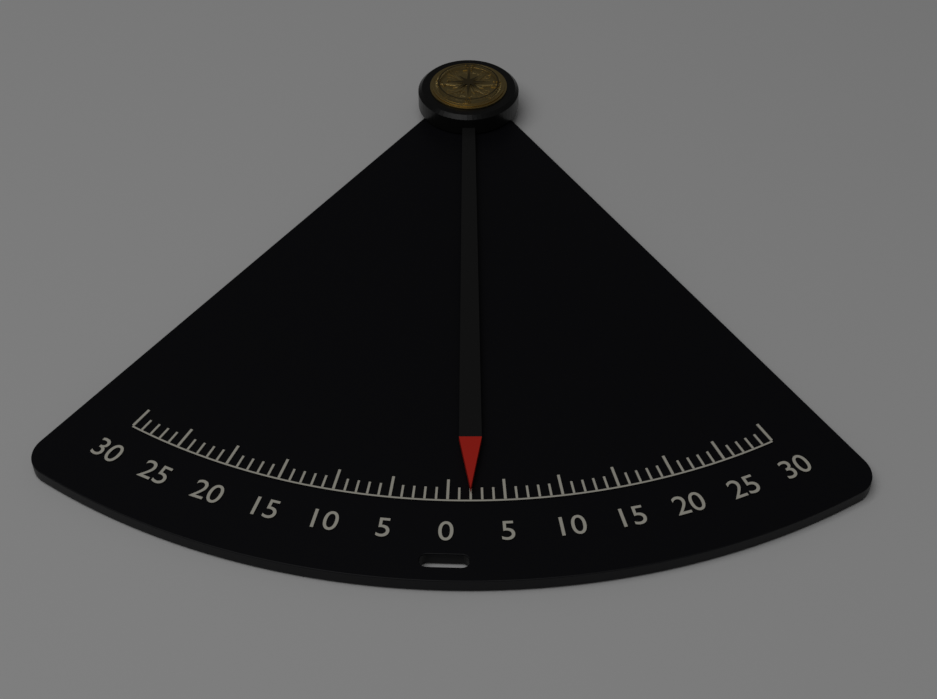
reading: 2 (no unit)
